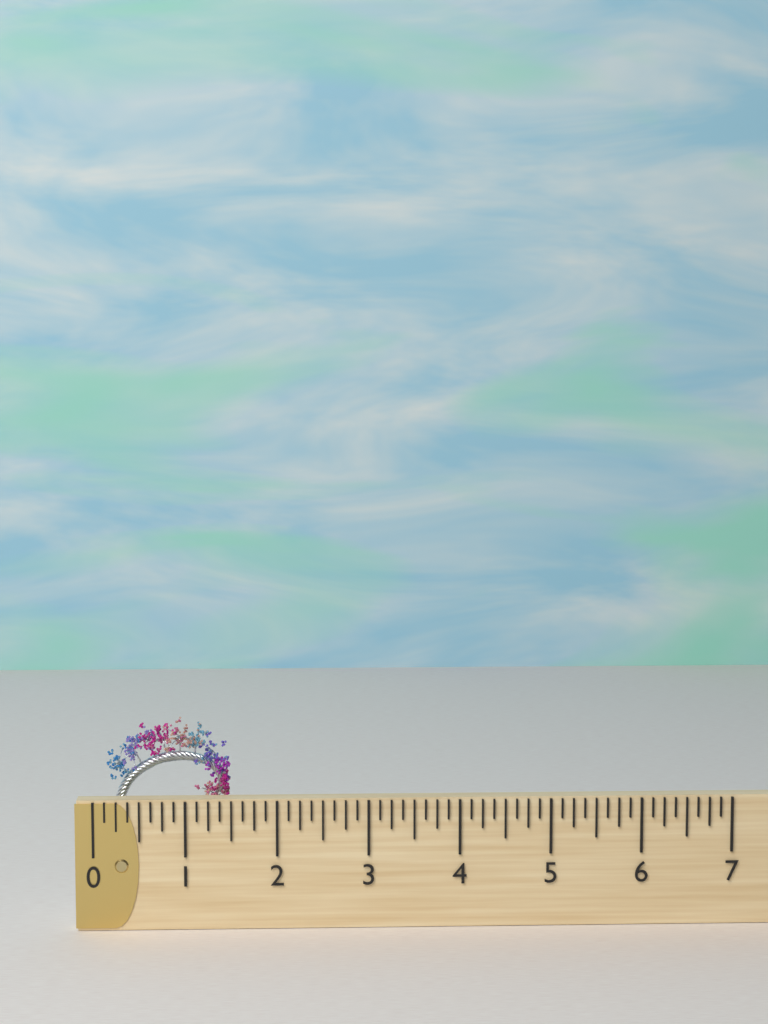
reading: 1.500 (no unit)
